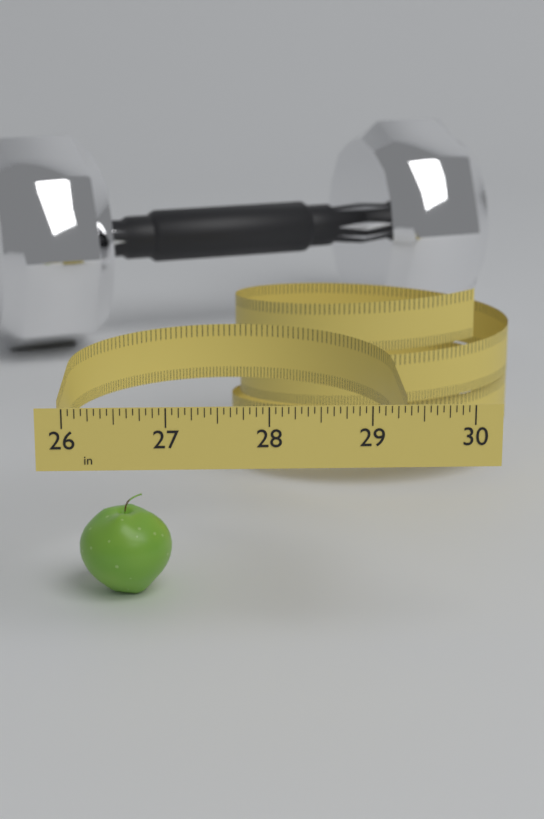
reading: 27.0000 in
